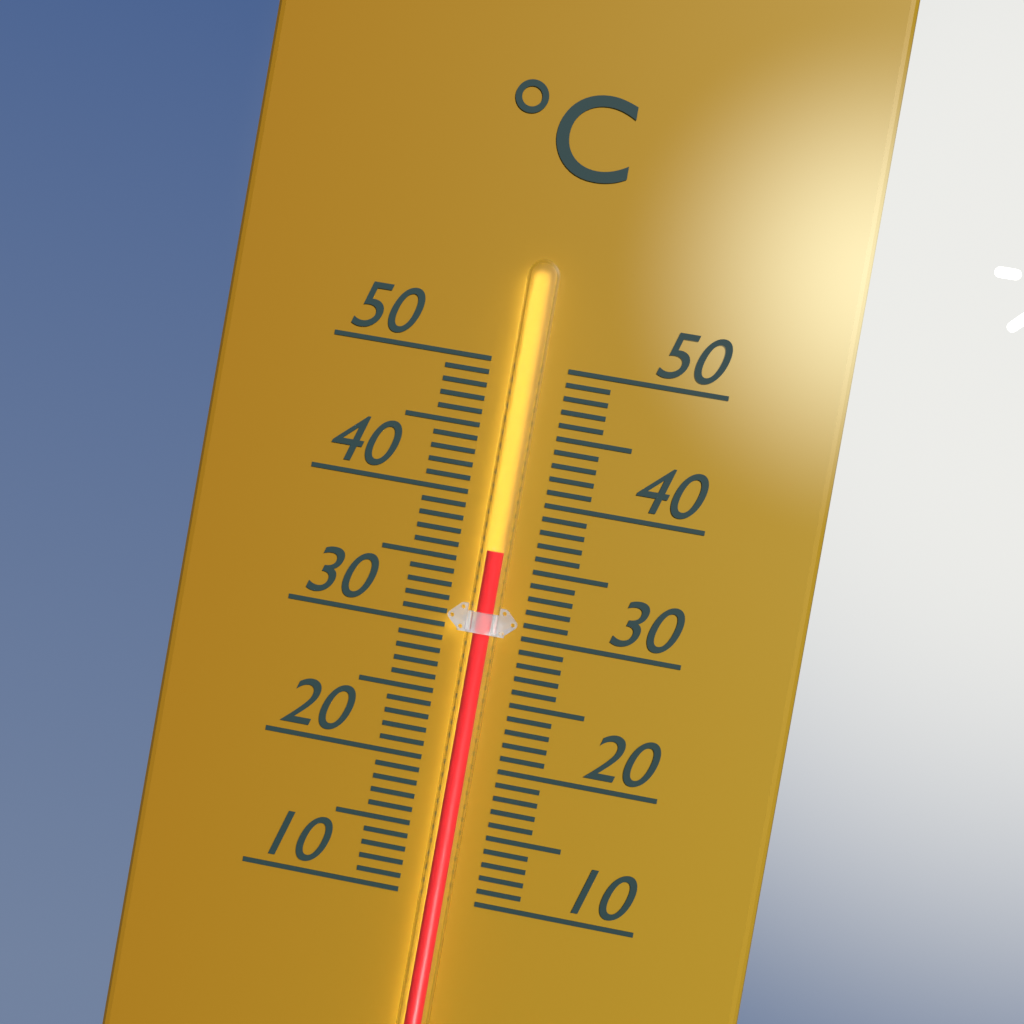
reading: 36 °C
